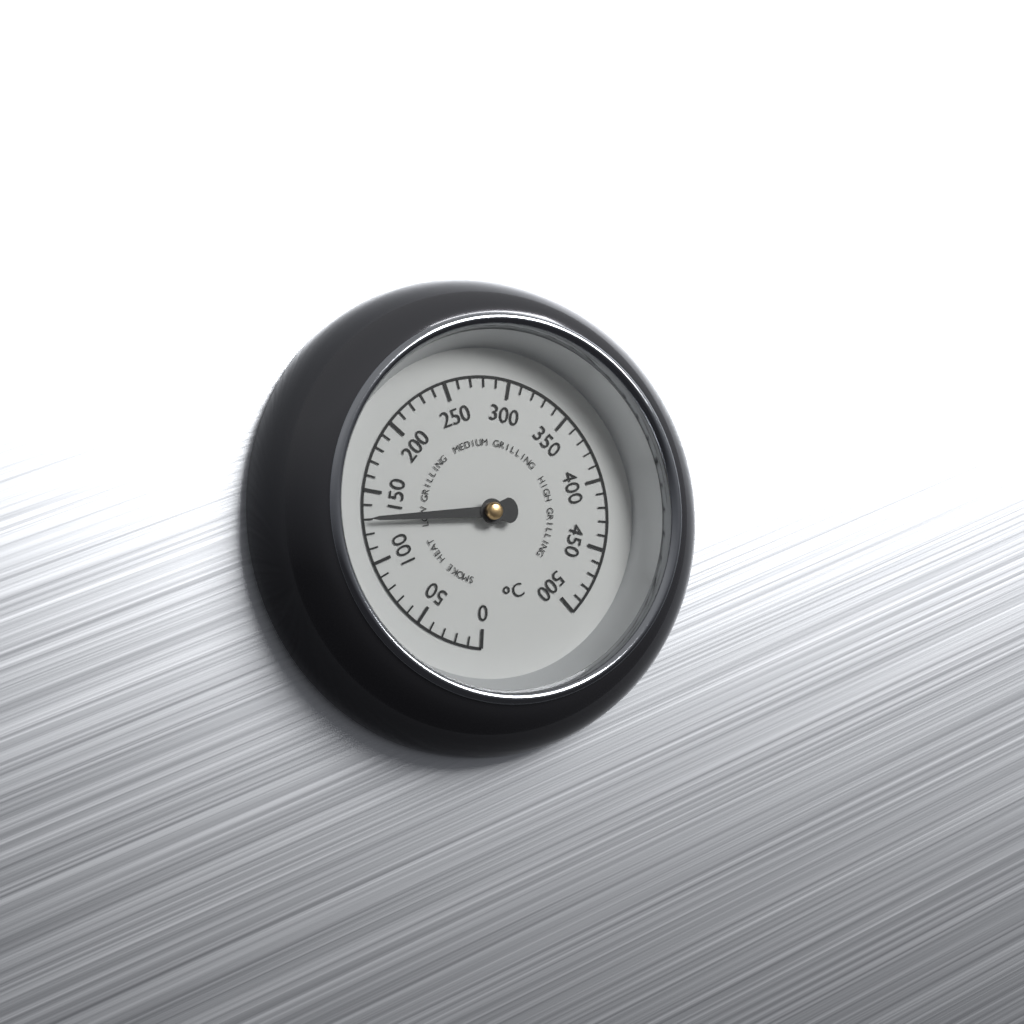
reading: 130 °C
